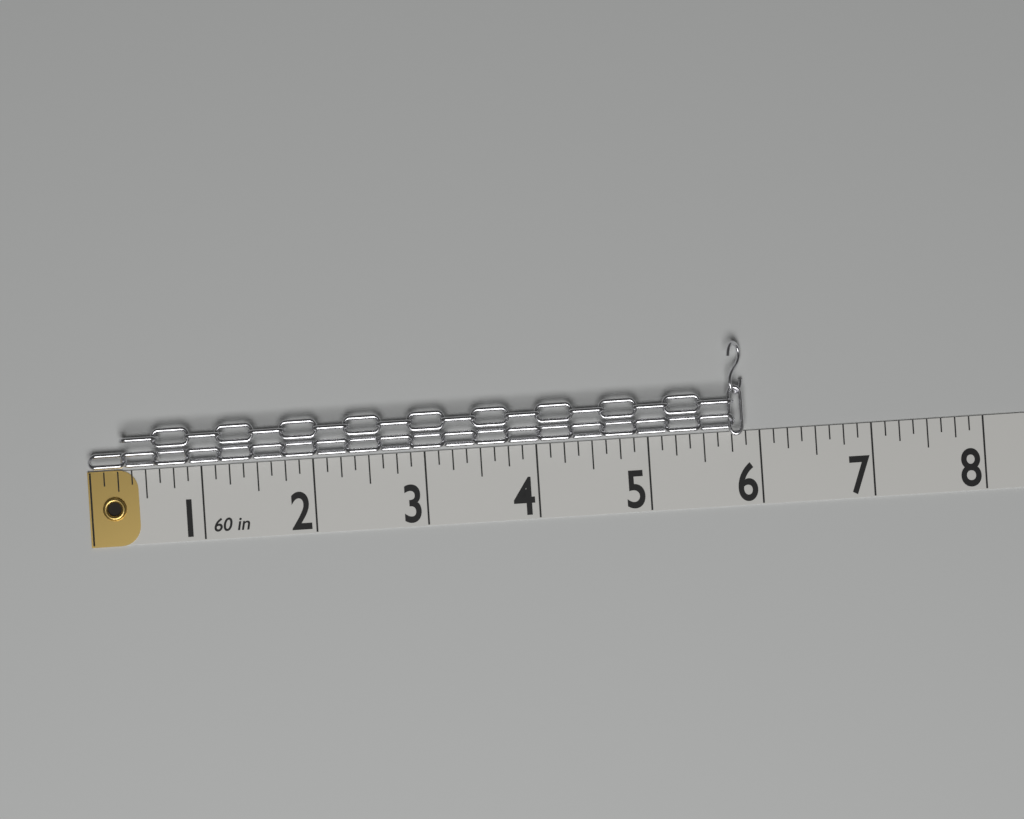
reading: 5.875 in
